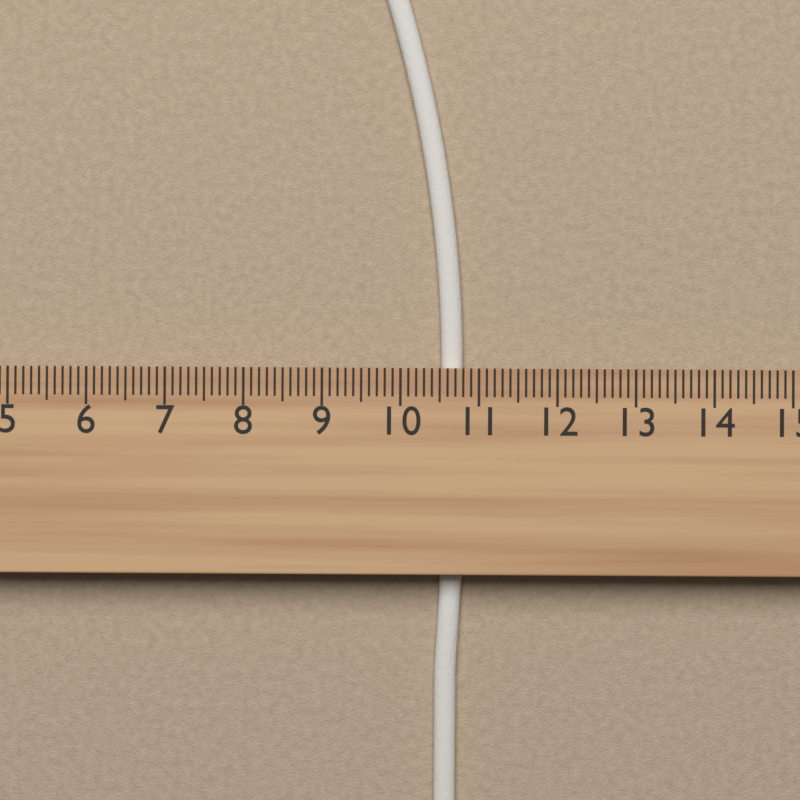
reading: 10.8 cm
